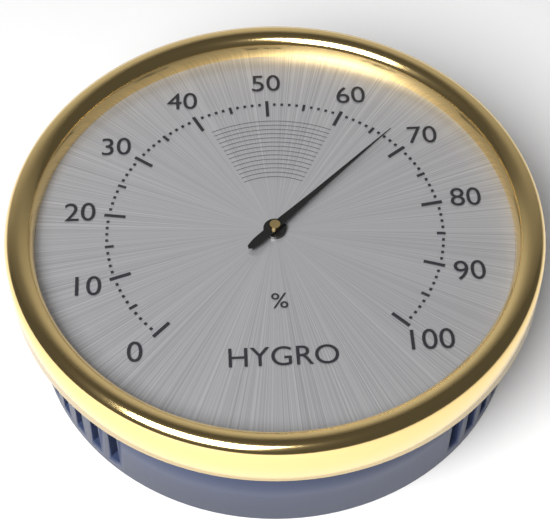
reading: 67 %
